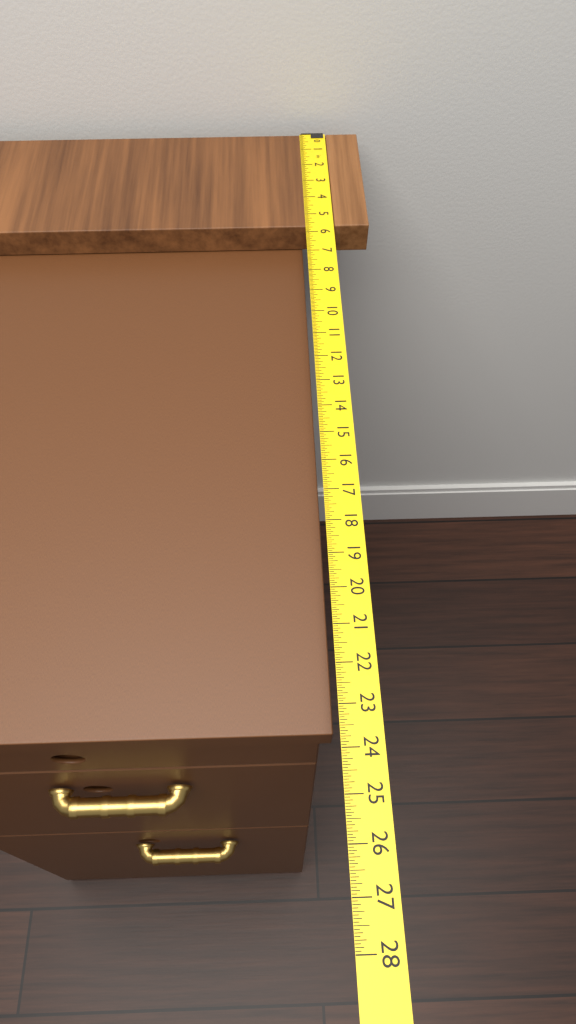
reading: 5.6875 in
